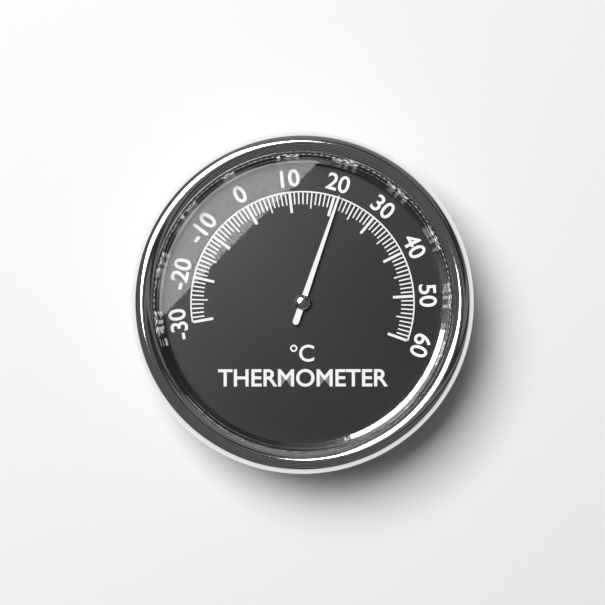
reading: 21 °C
